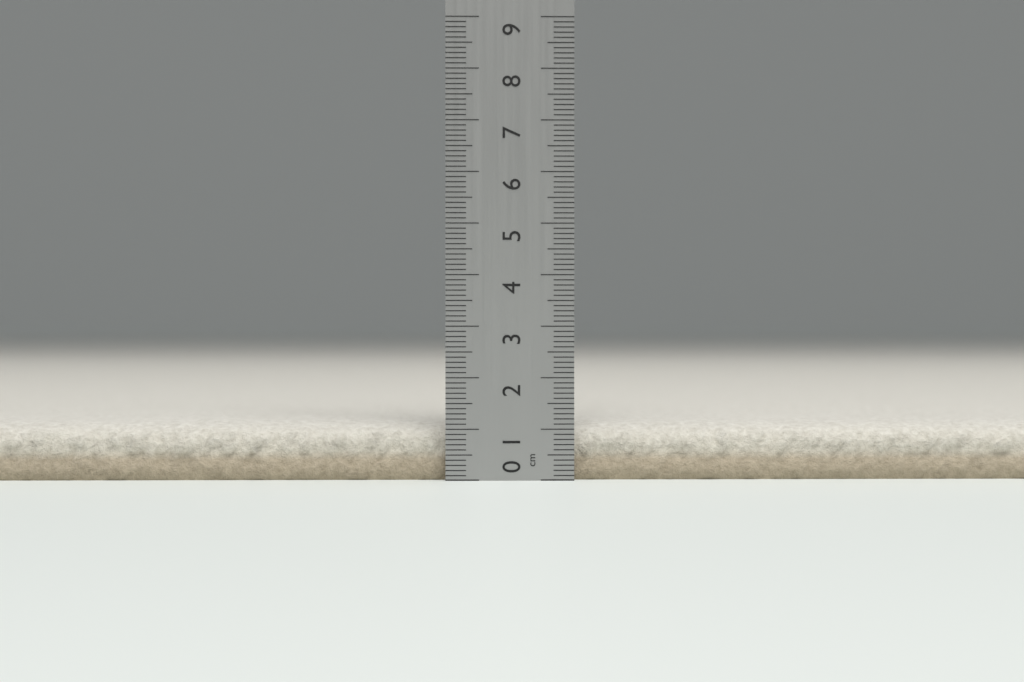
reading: 1.1 cm
